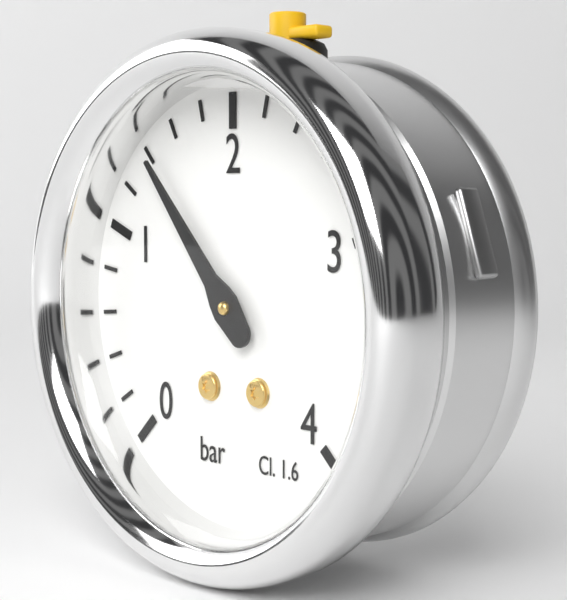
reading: 1.4 bar
